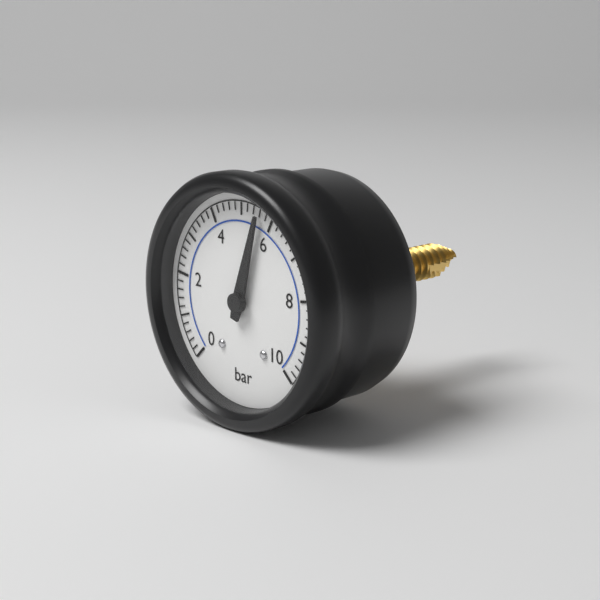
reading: 5.6 bar
